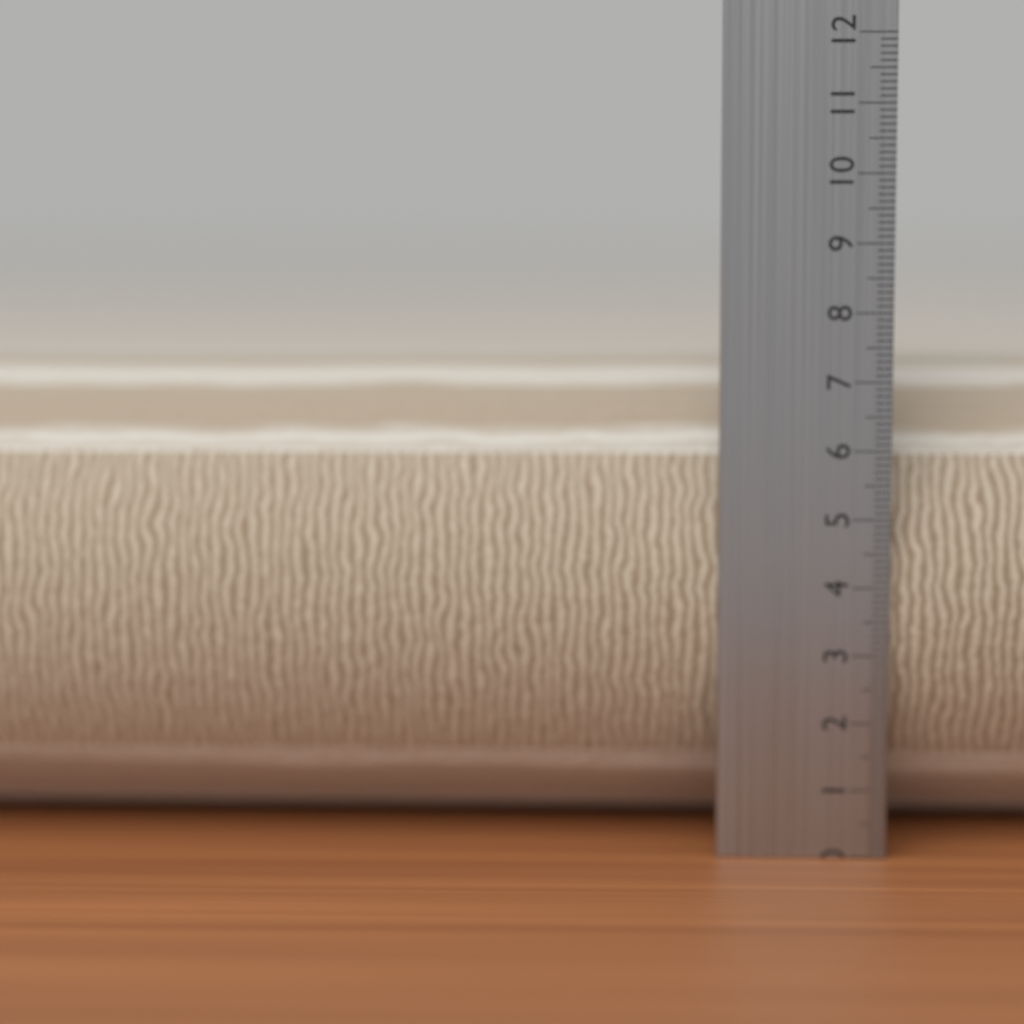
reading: 7.3 cm
